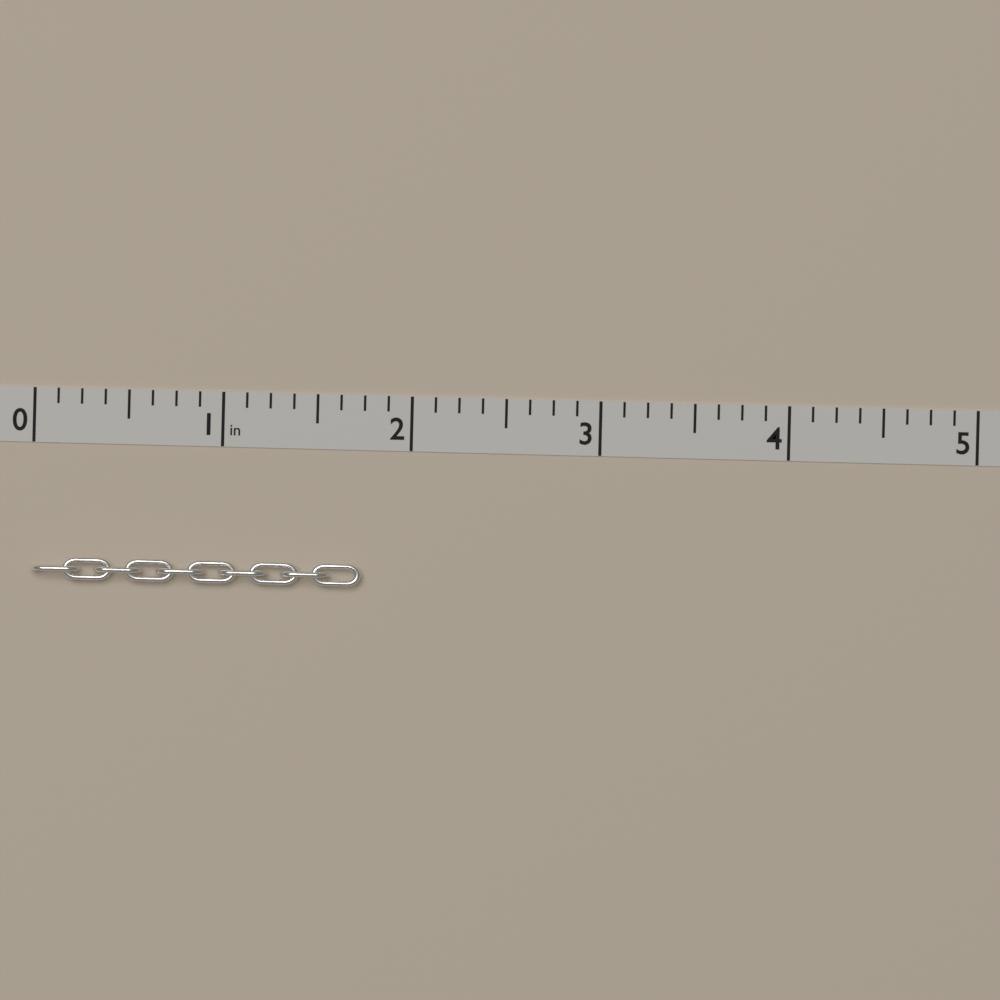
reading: 1.750 in
